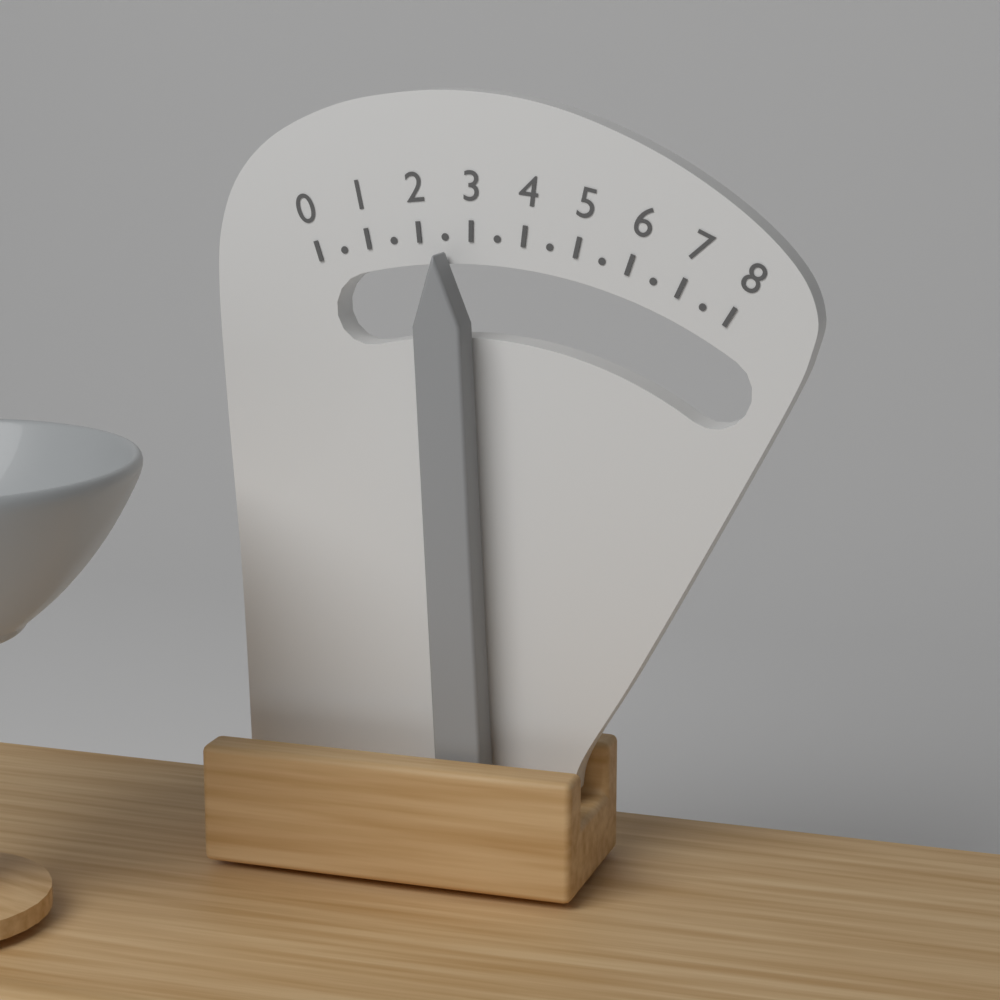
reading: 2.5 (no unit)
